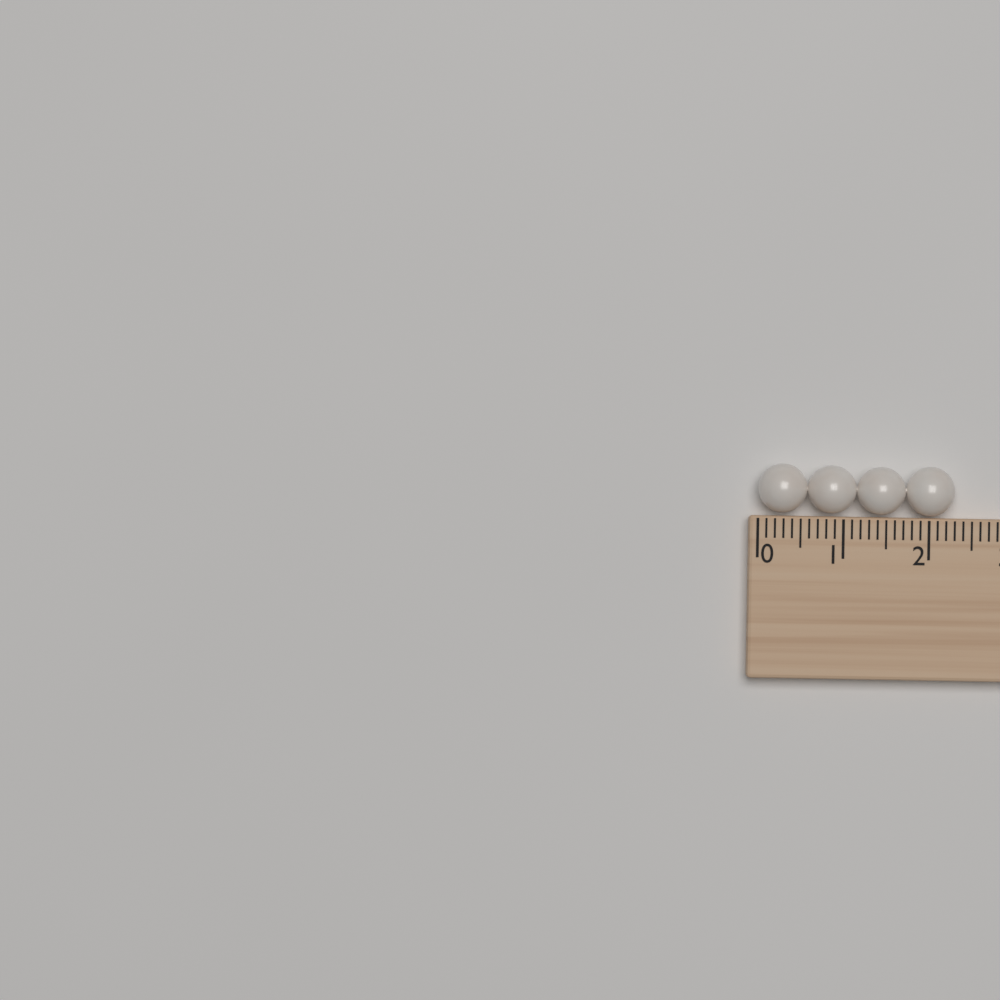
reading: 2.3 (no unit)
